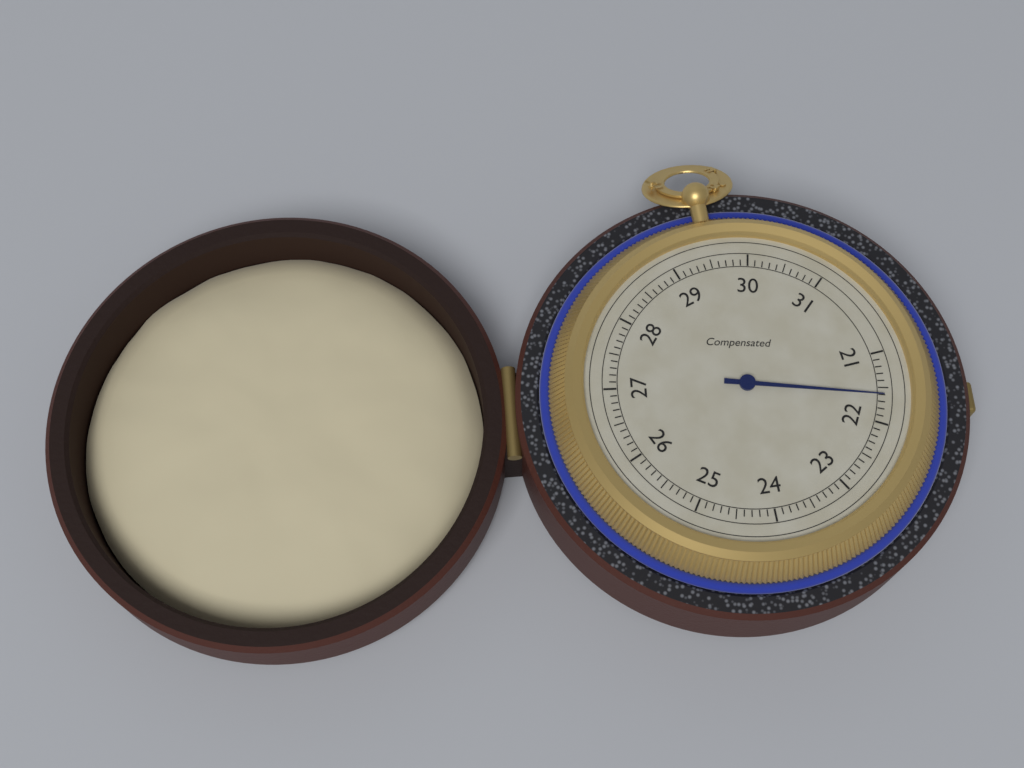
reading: 21.6 (no unit)
